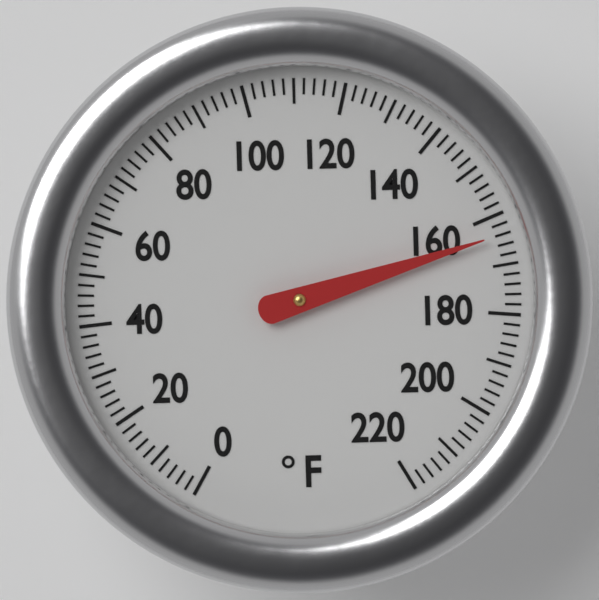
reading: 164 °F
